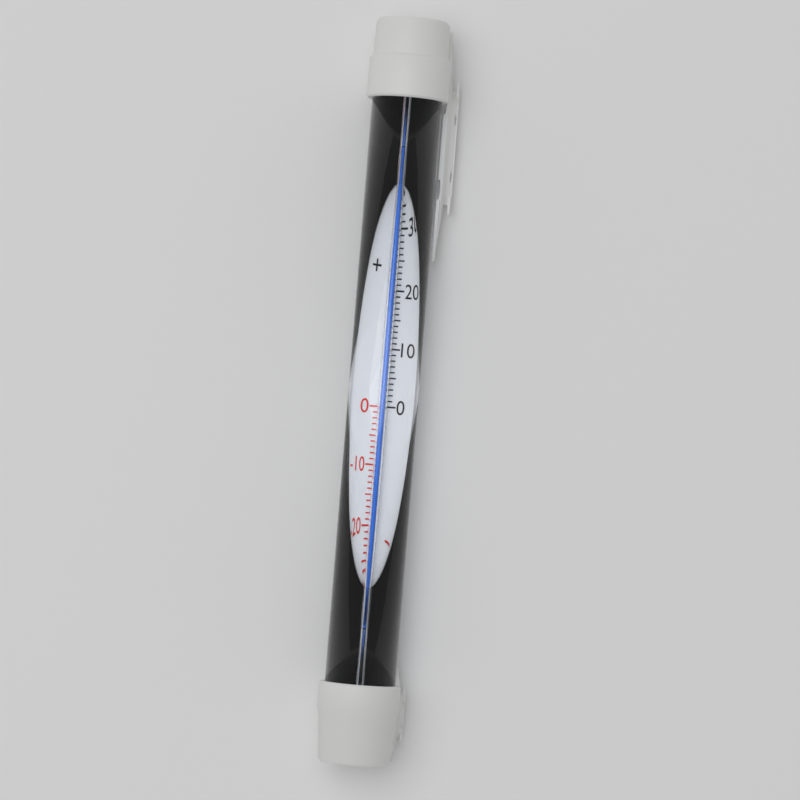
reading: 42 °C
